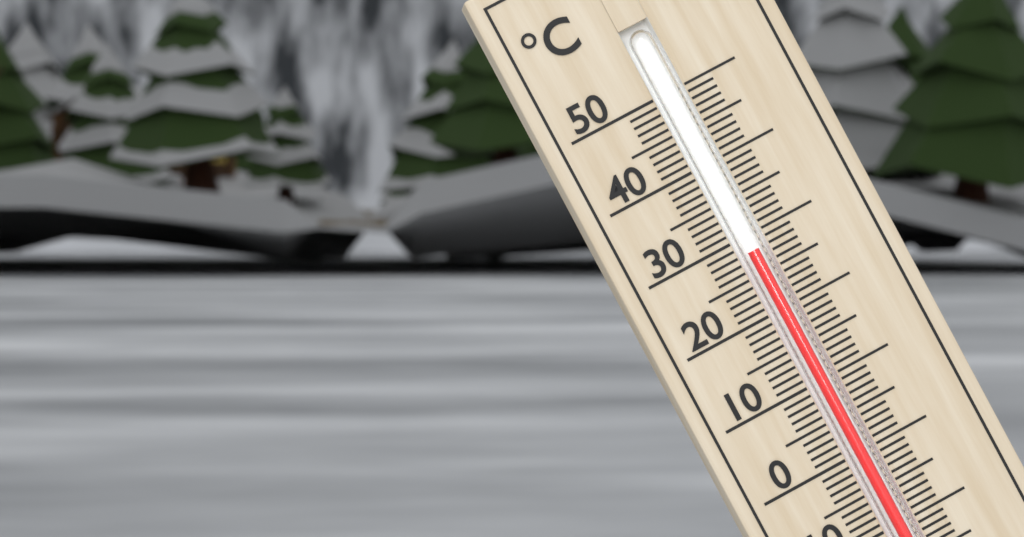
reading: 28 °C
